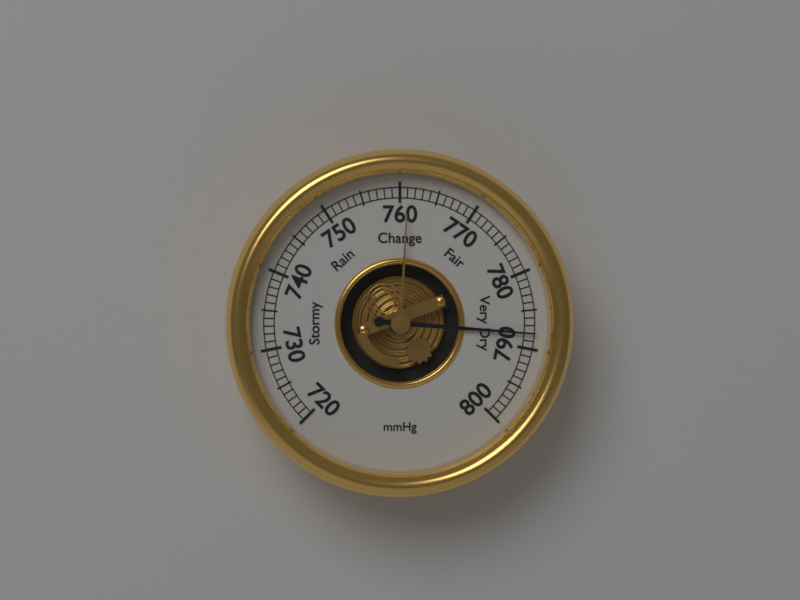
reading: 788 mmHg
